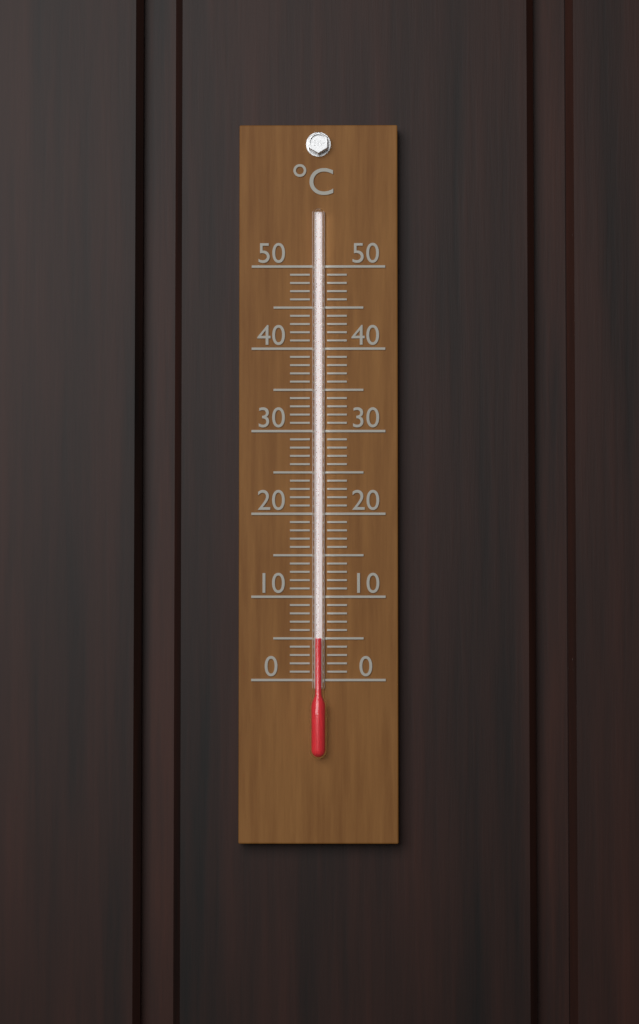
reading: 5 °C
